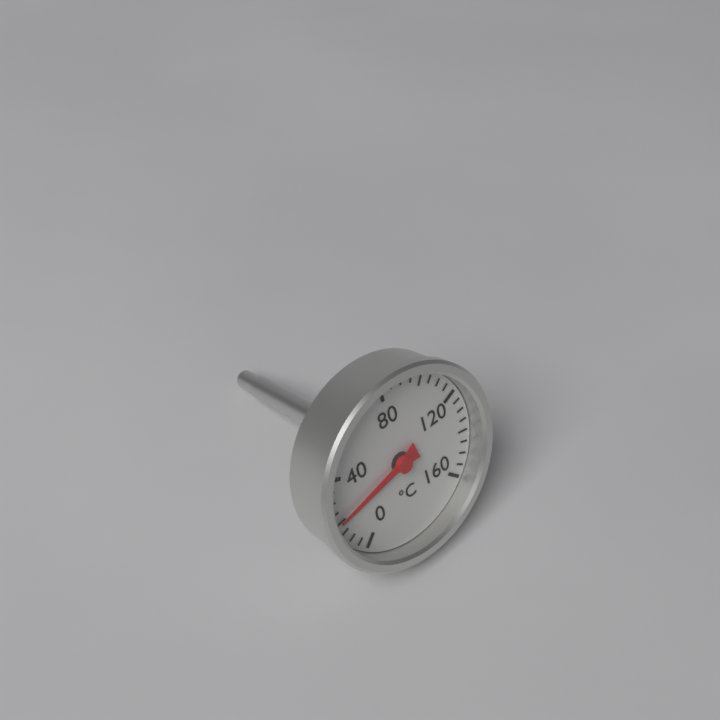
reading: 20 °C
